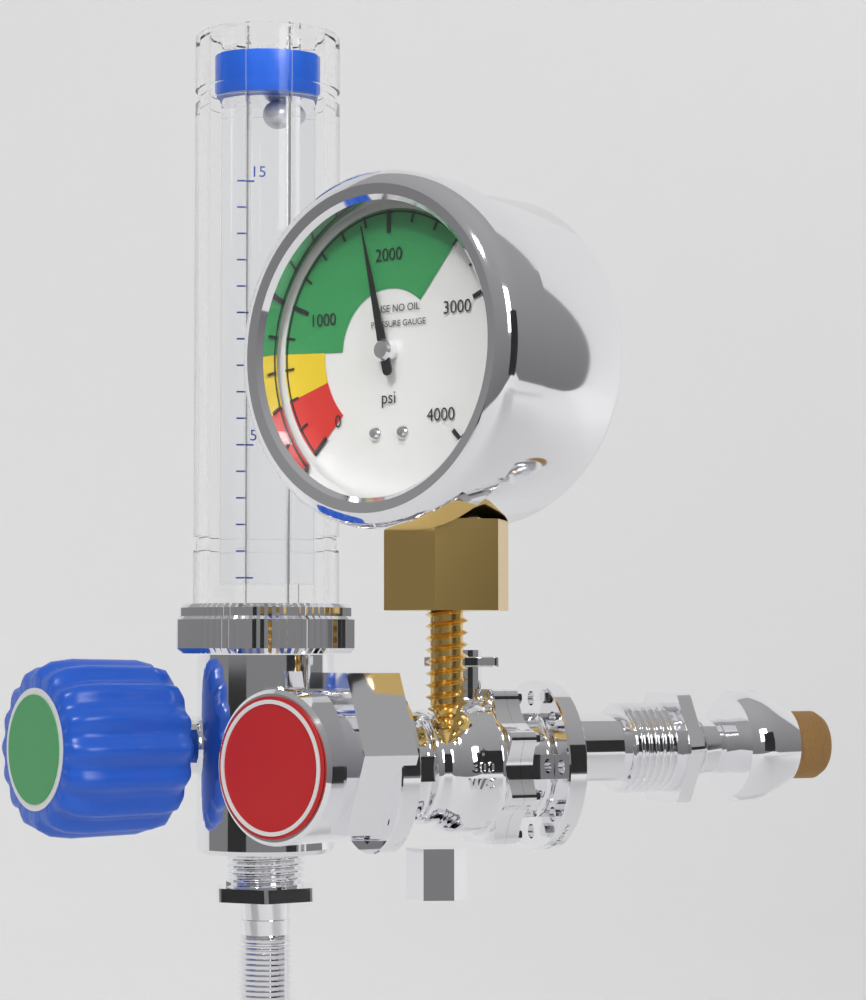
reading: 1800 psi
